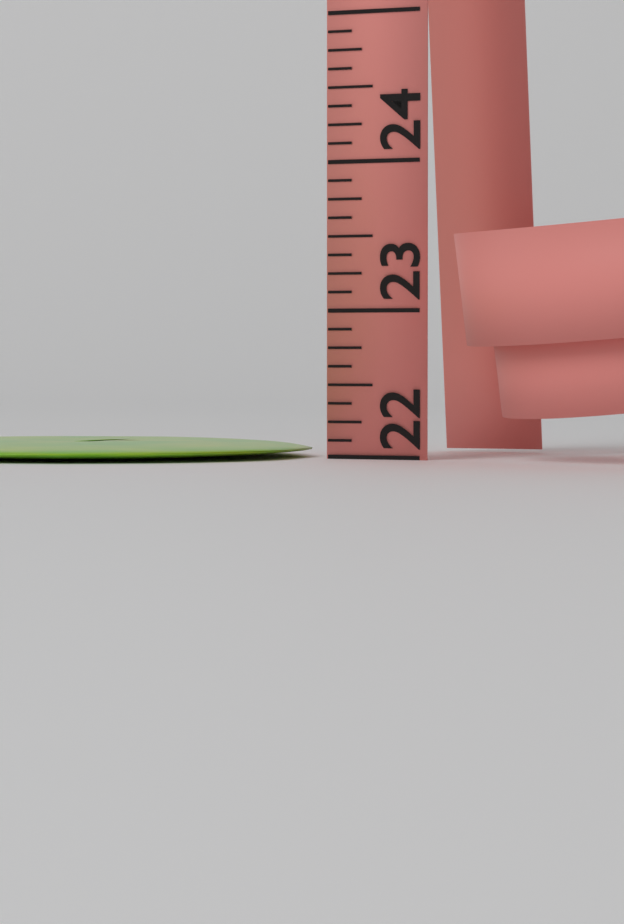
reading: 22.125 (no unit)
